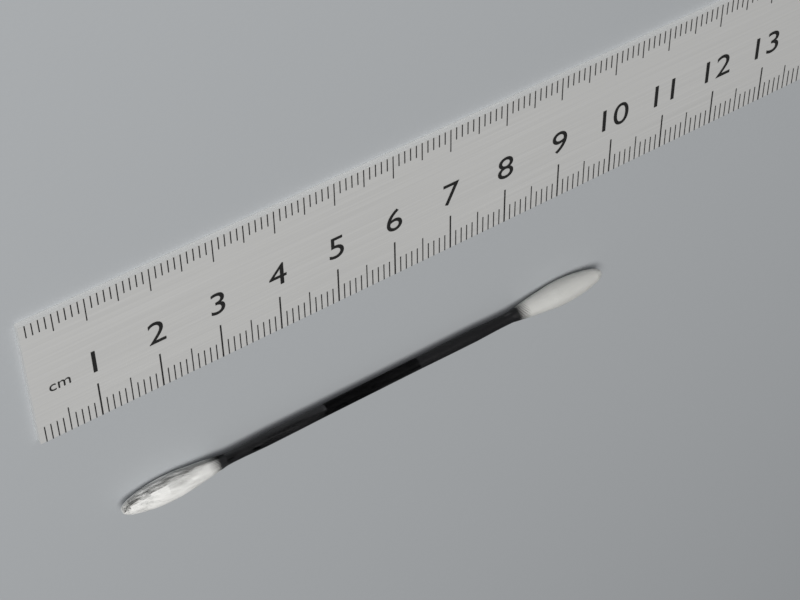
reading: 9.9 cm
